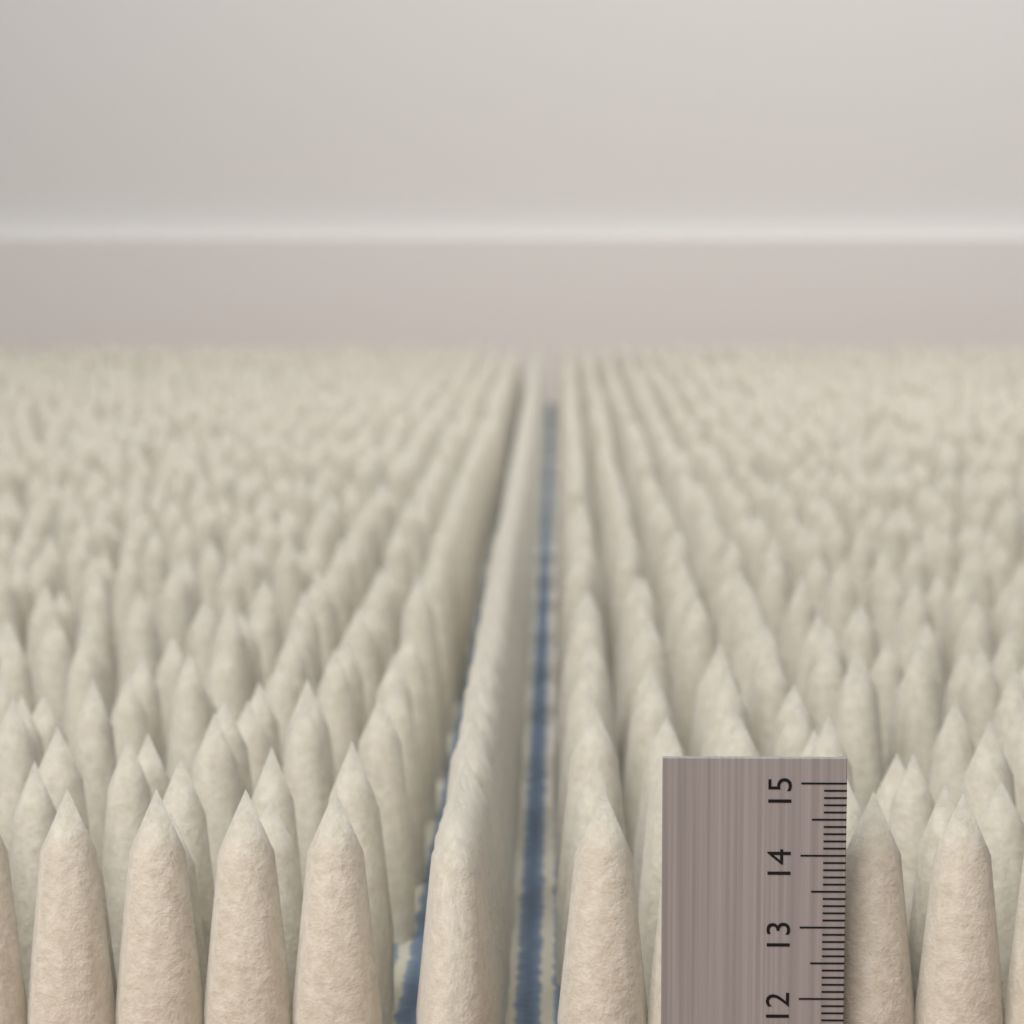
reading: 14.7 (no unit)
